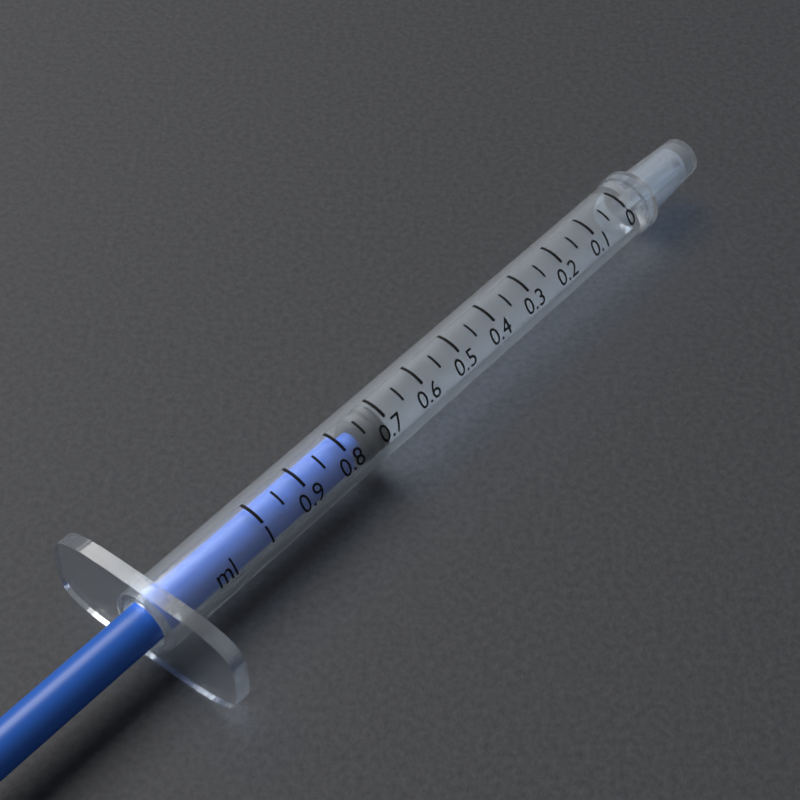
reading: 0.70 ml
